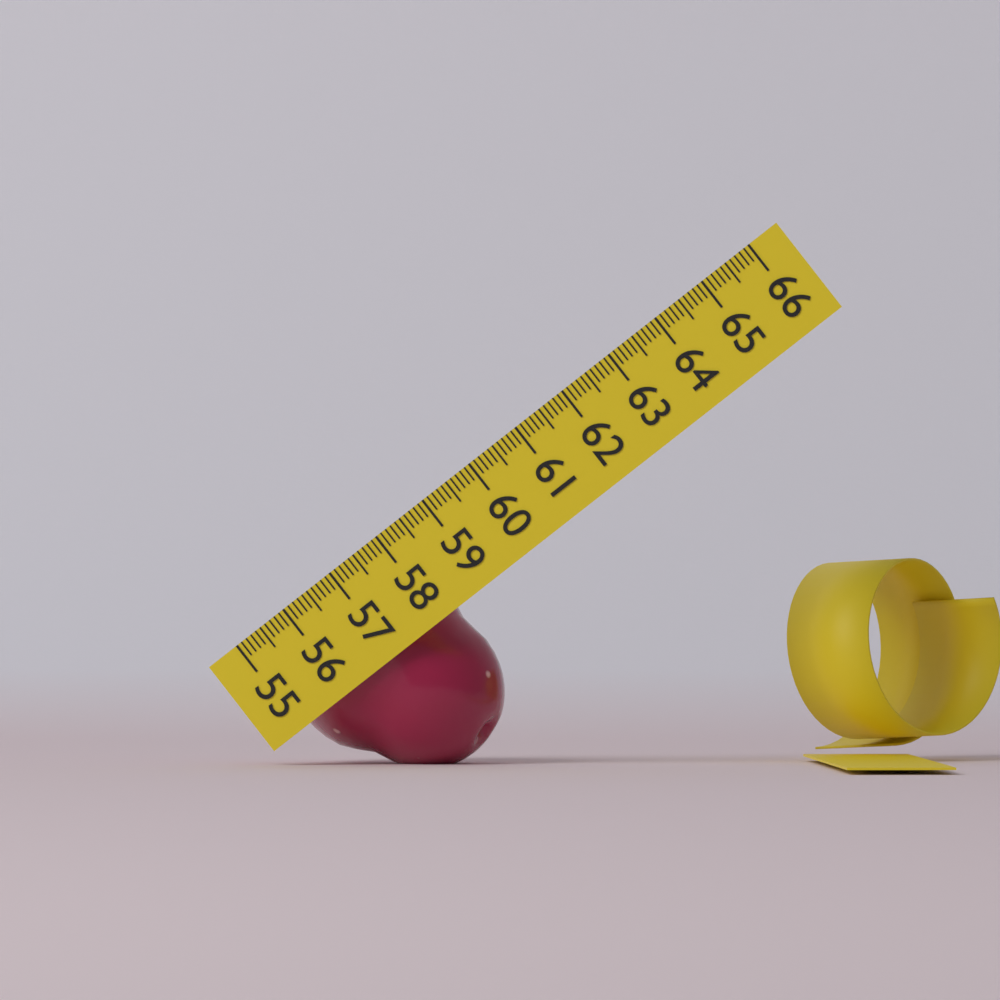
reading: 58.3 (no unit)
